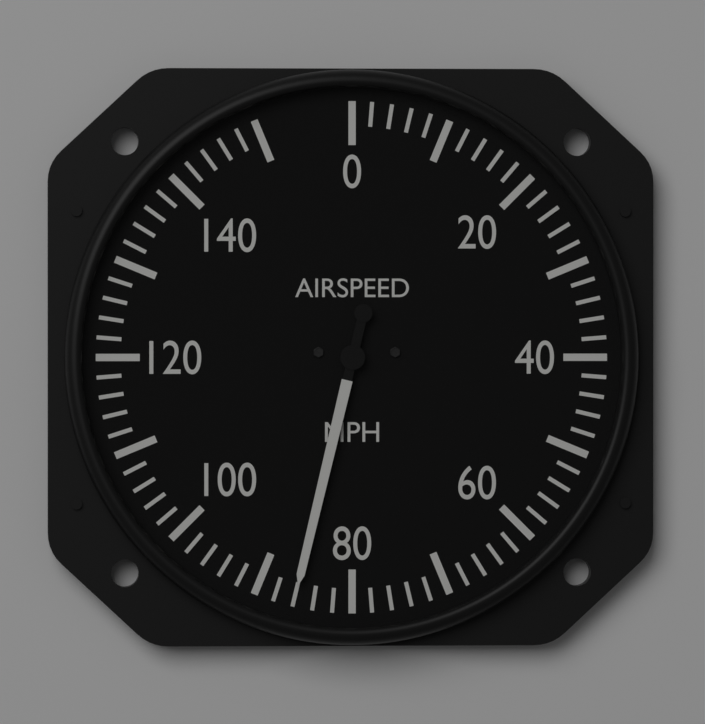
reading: 86 mph
